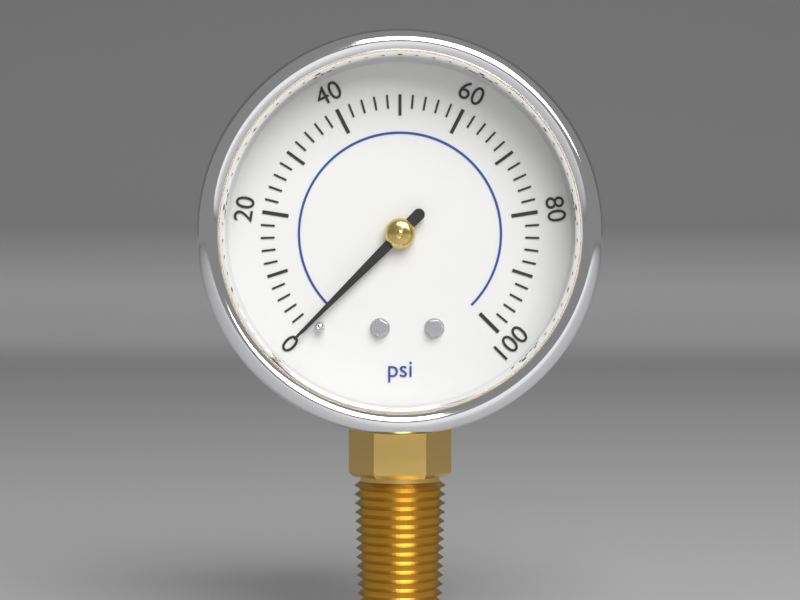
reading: 0 psi
